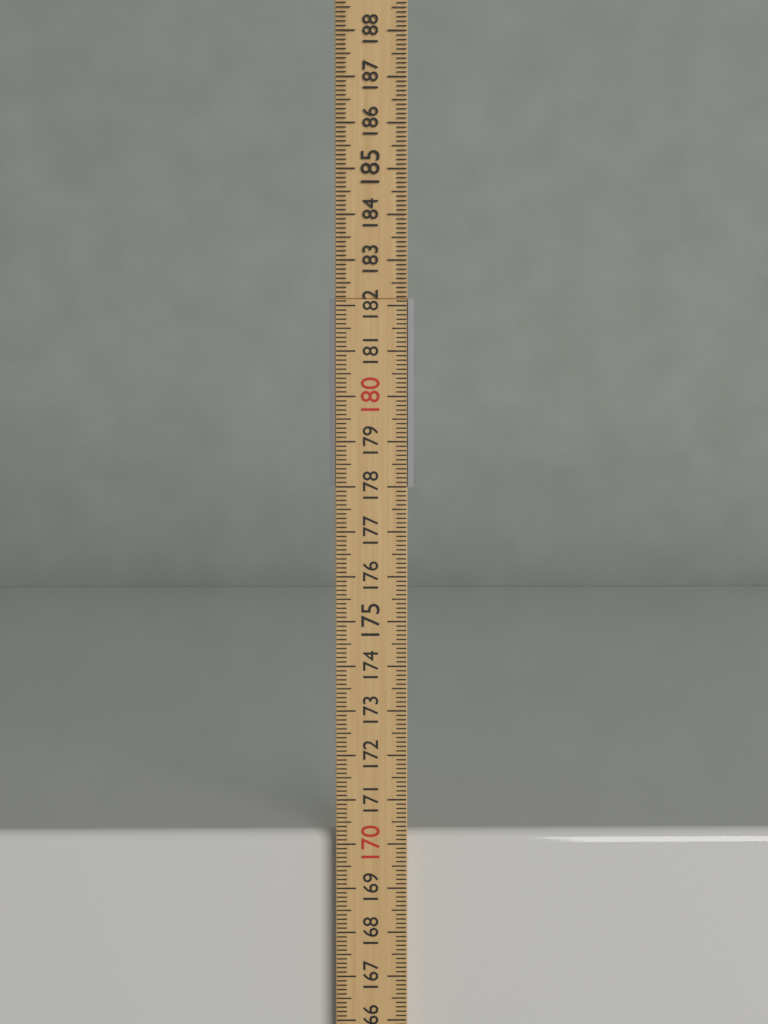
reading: 170.2 cm
